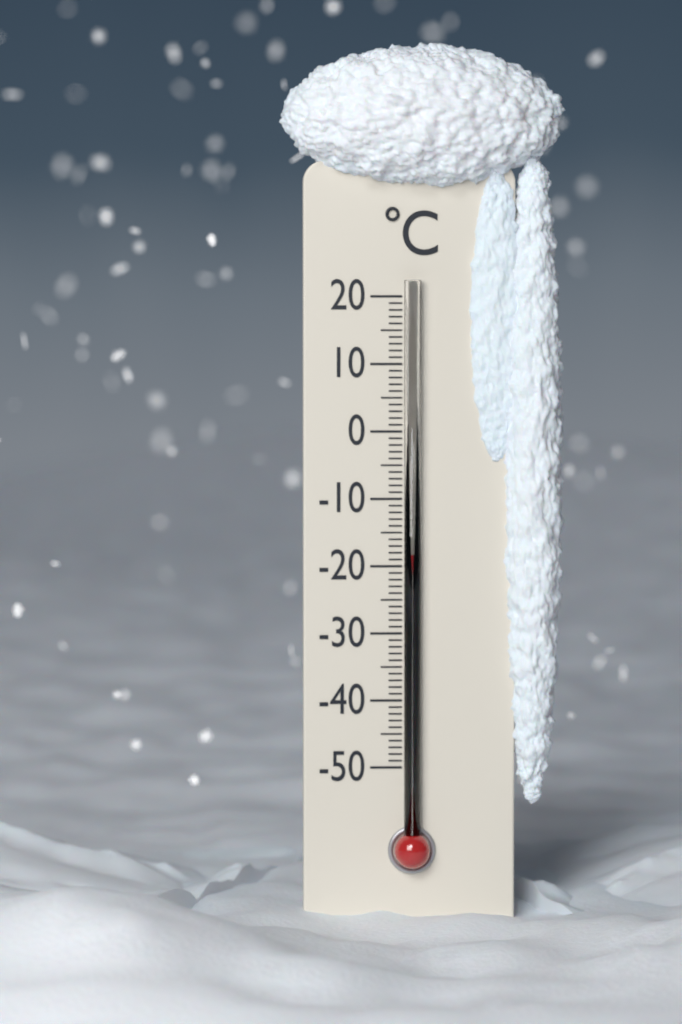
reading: -18 °C
